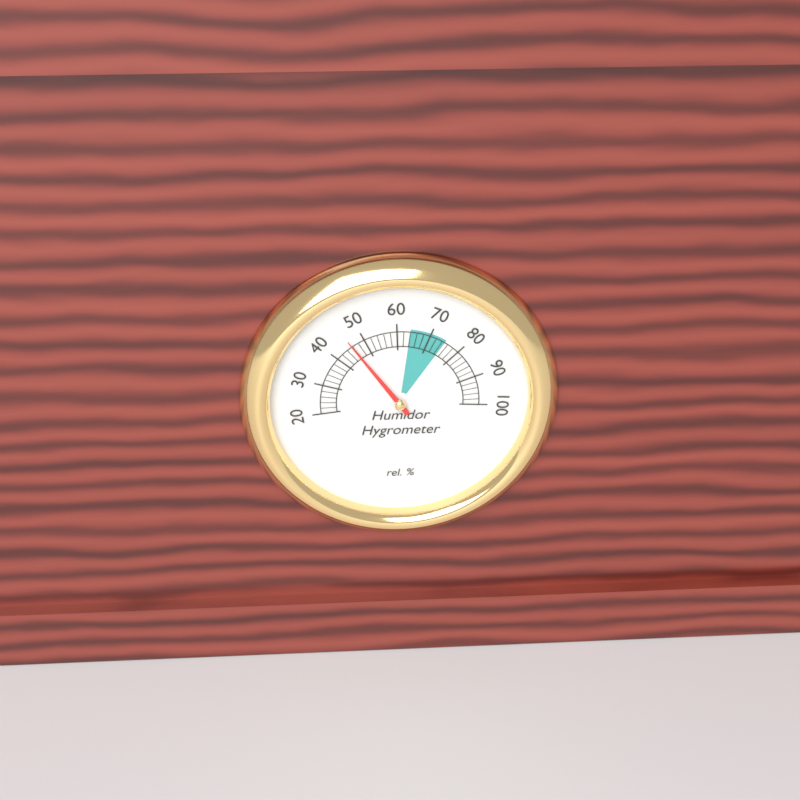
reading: 46 %
